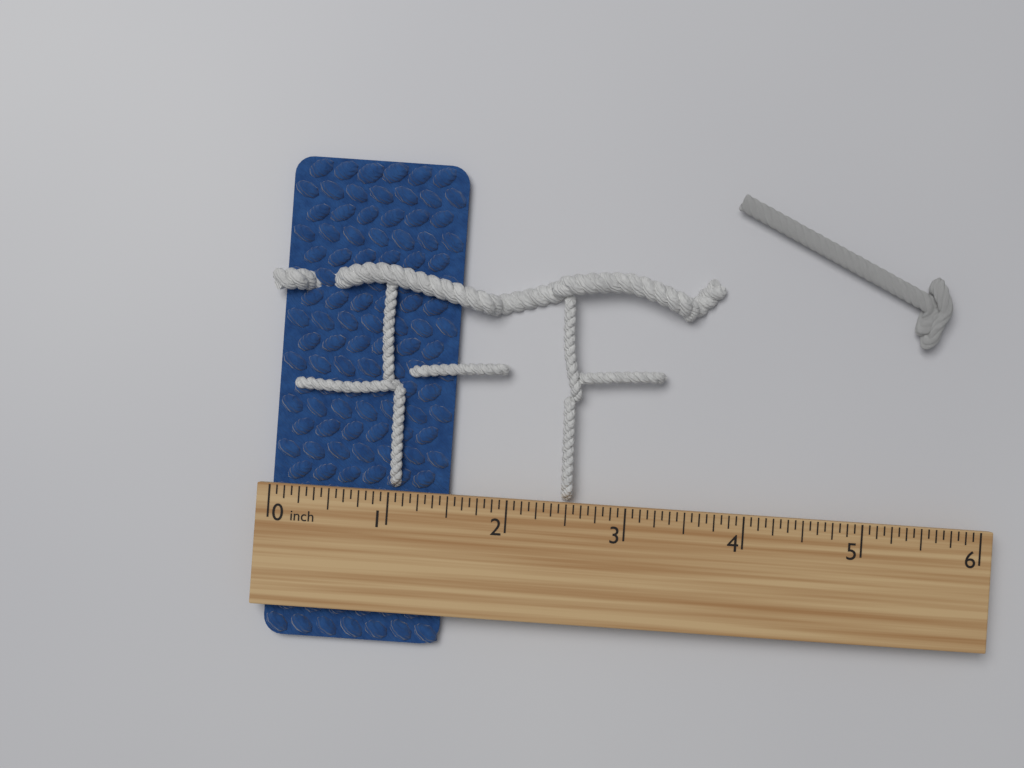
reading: 1.5000 inch
